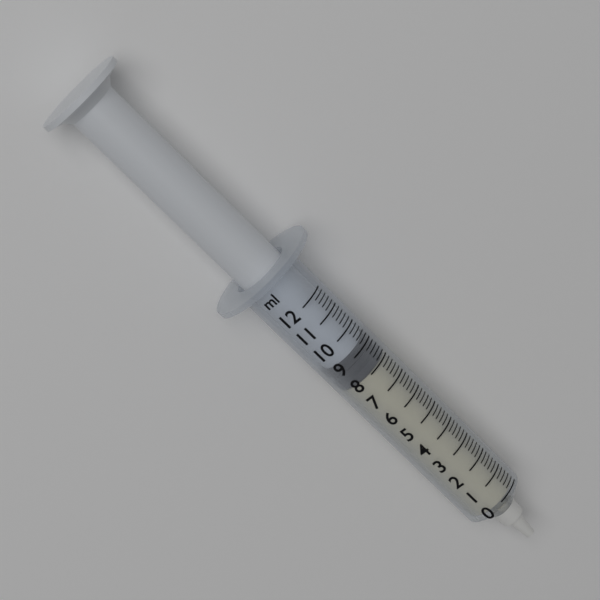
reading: 8.0 ml
